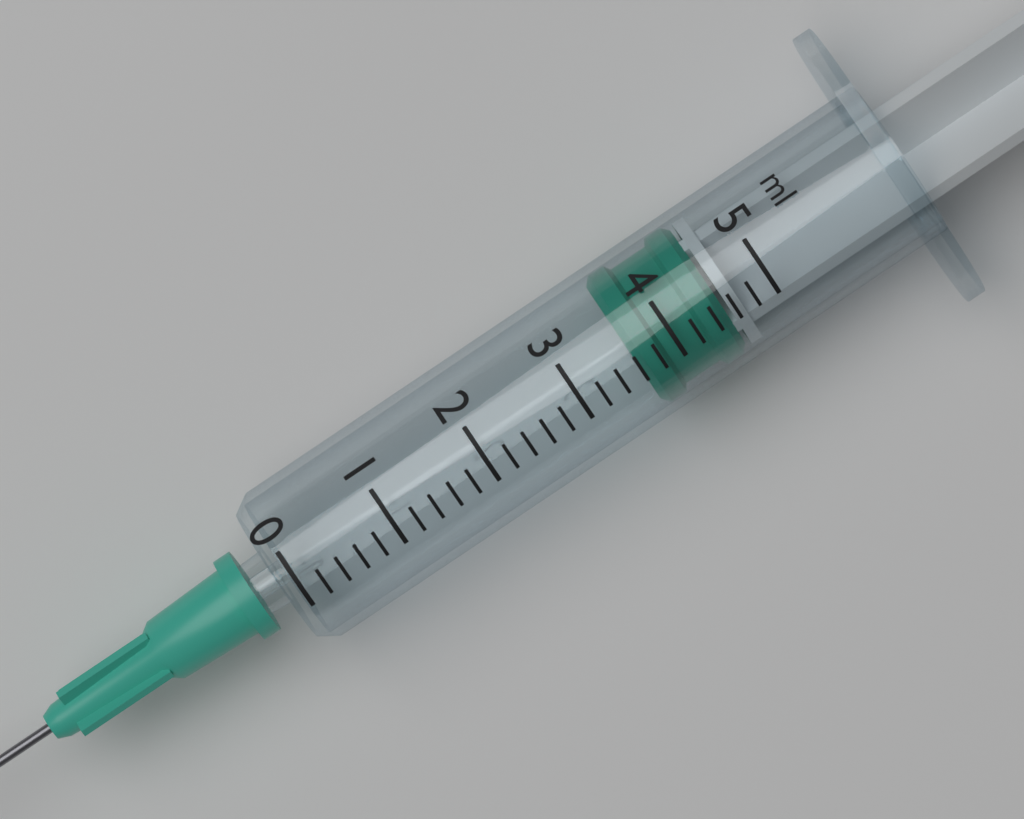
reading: 3.6 ml
